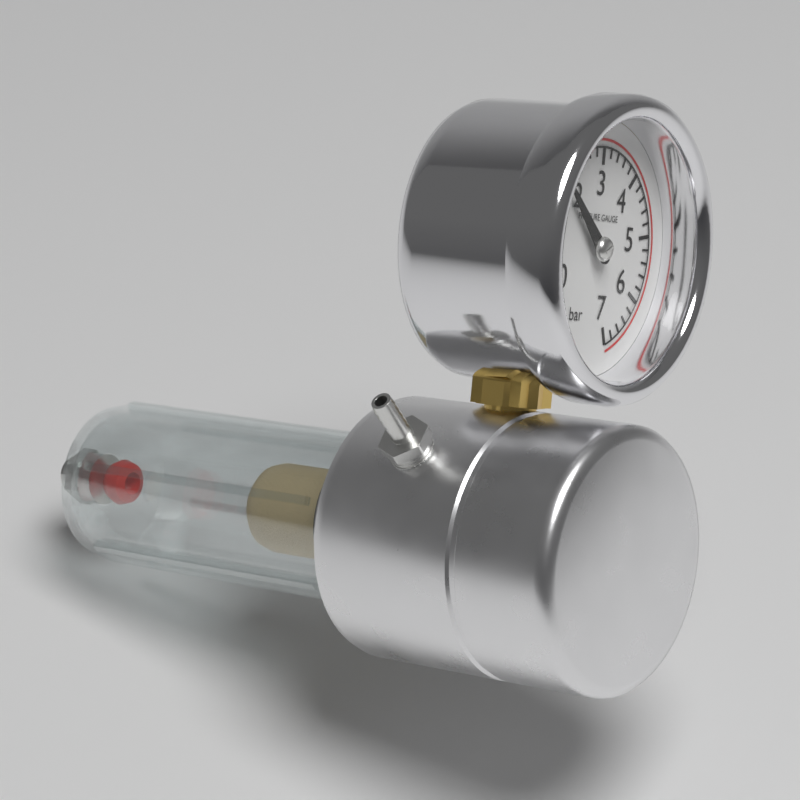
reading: 1.8 bar
